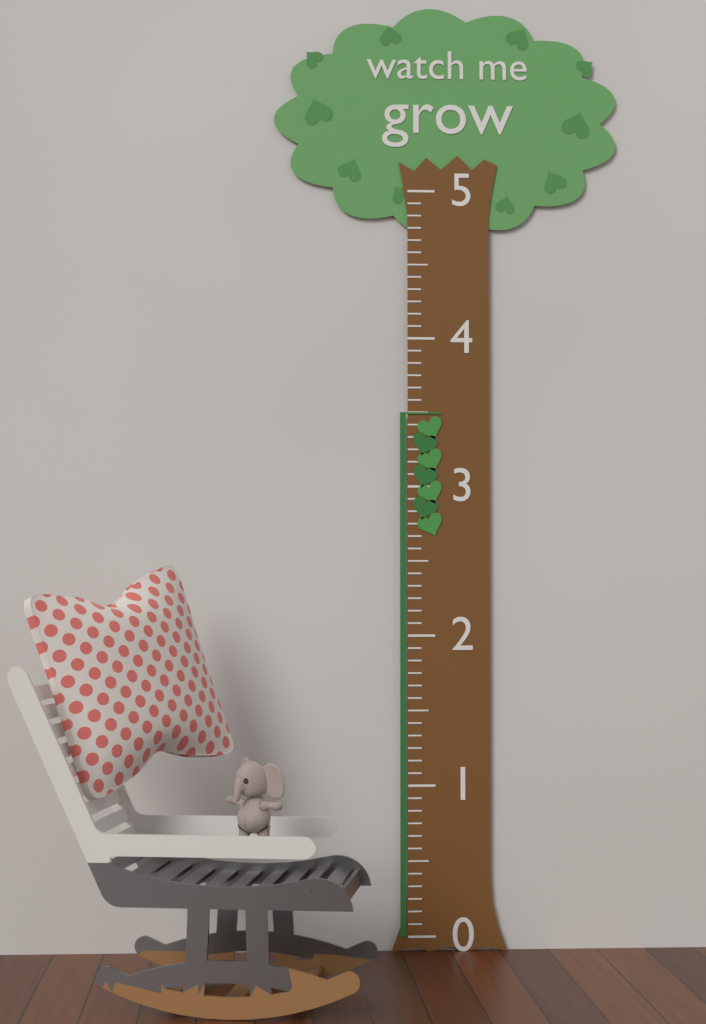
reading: 3.500000 (no unit)
